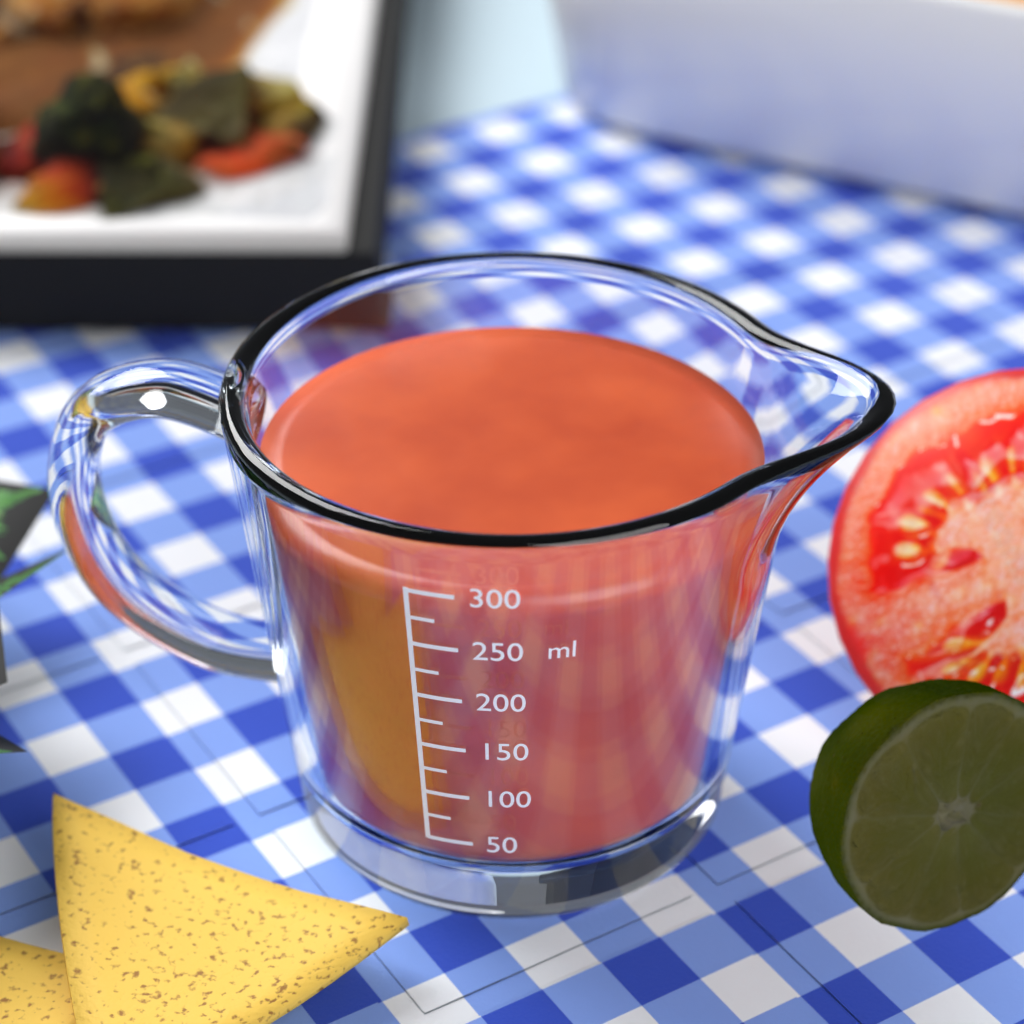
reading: 290 ml
